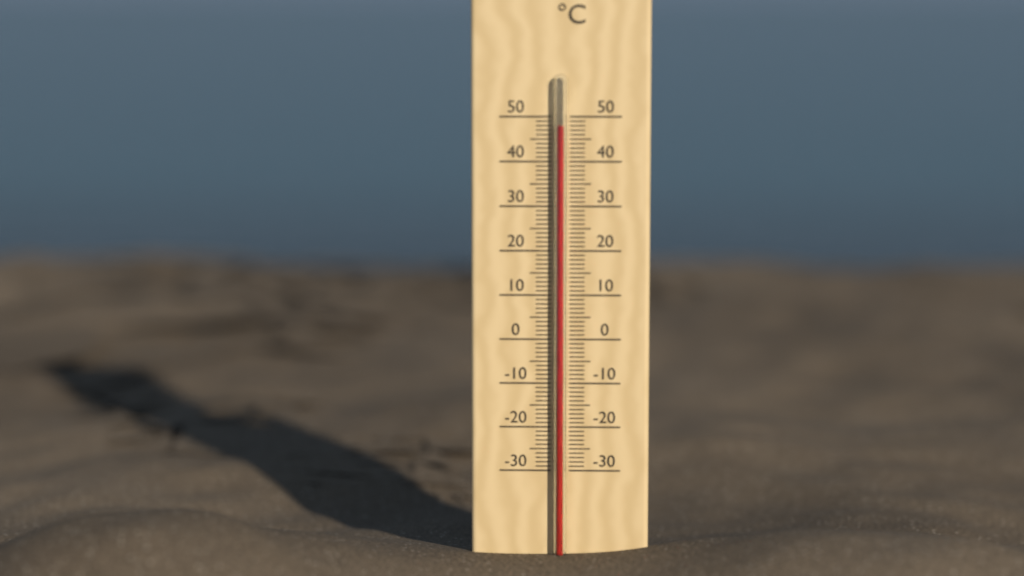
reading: 48 °C
